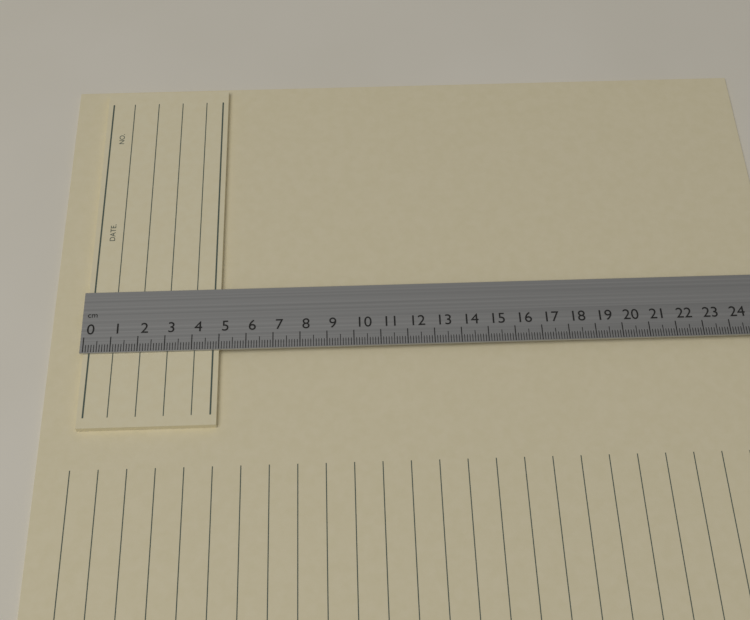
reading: 5.0 cm
